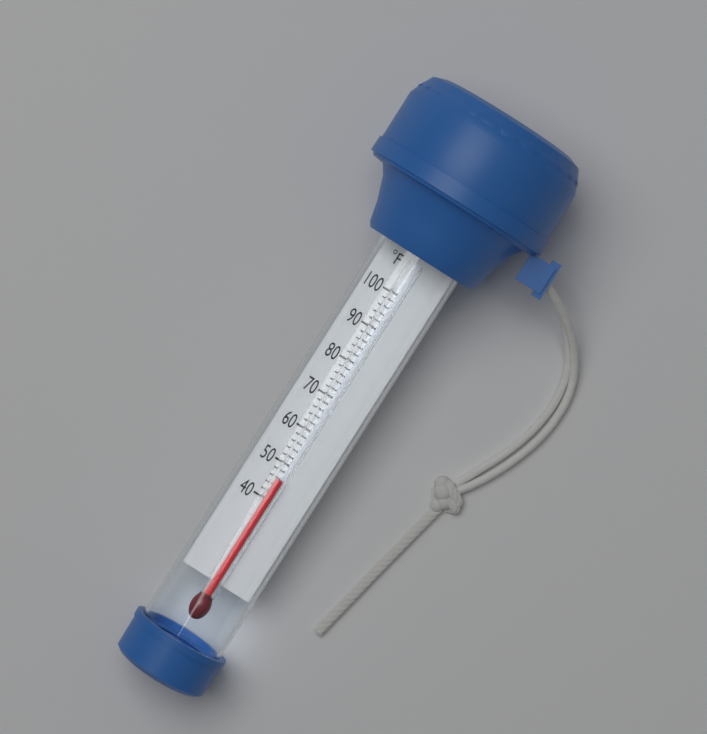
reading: 46 °F
